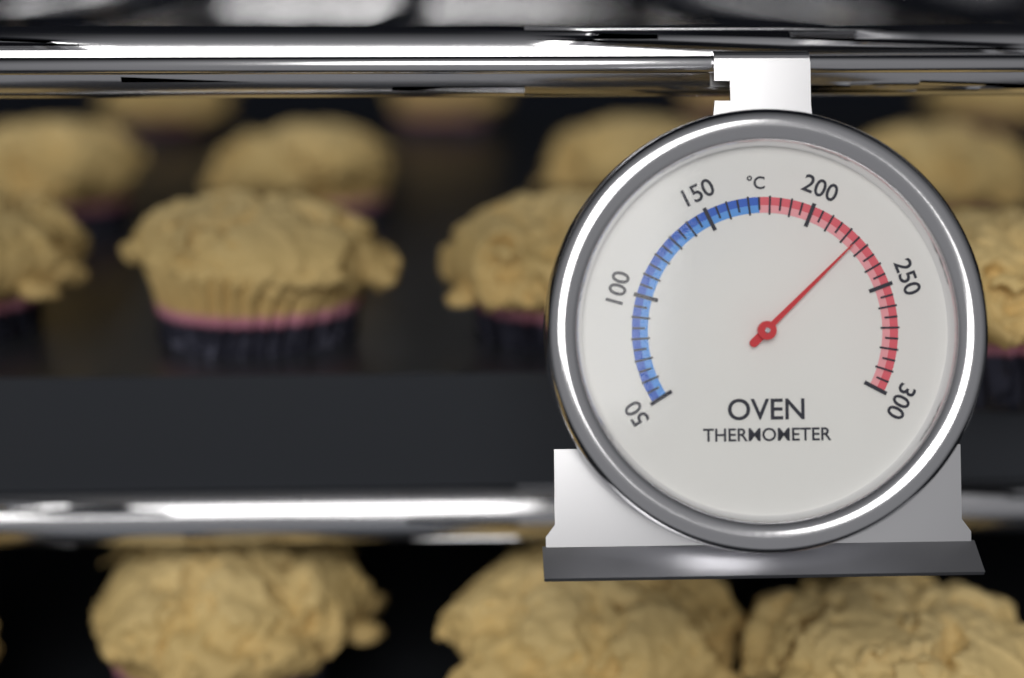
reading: 225 °C
